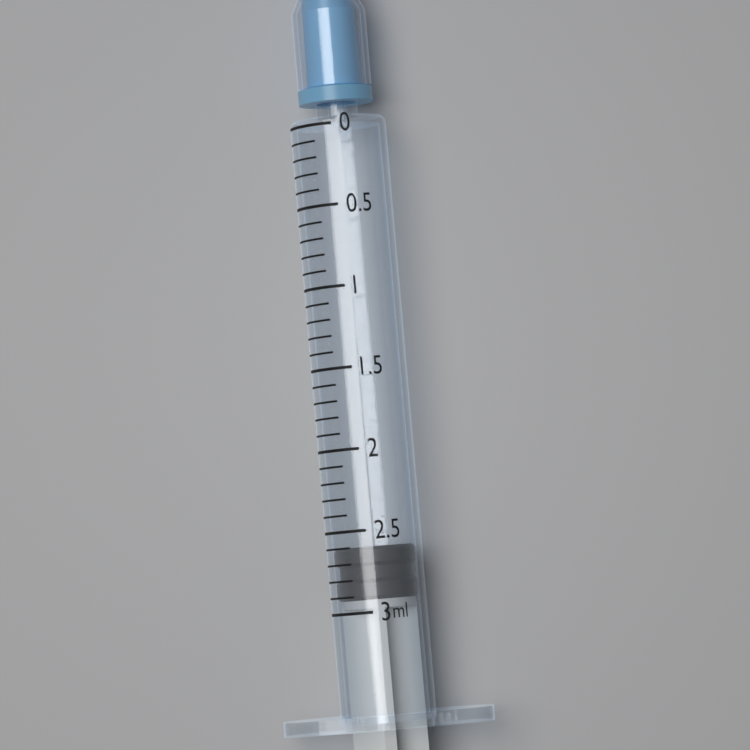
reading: 2.6 ml
